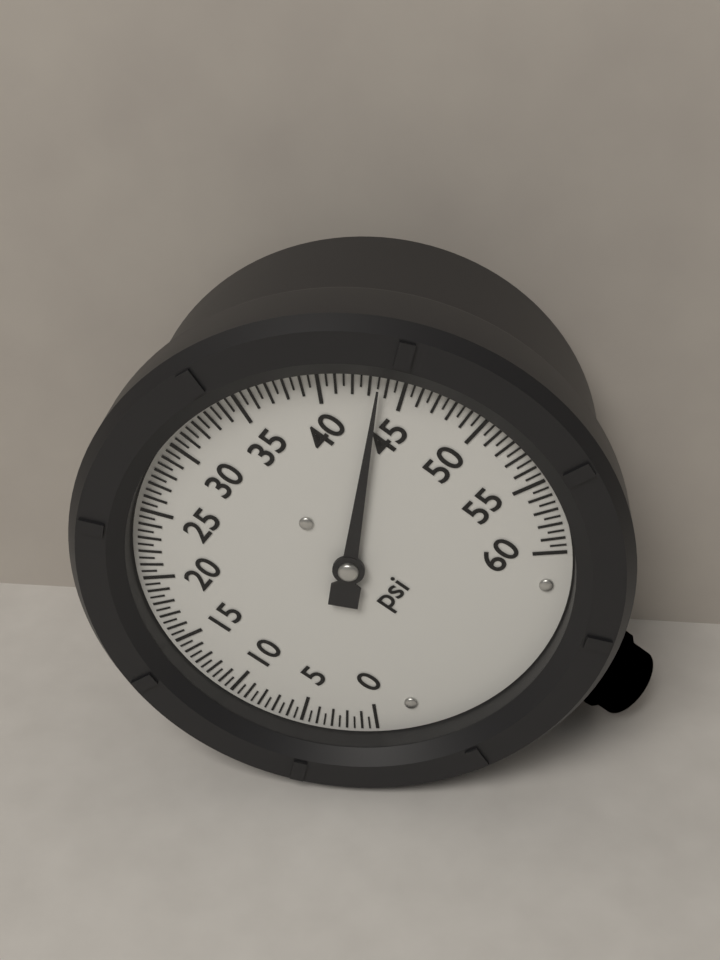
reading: 43.5 psi
